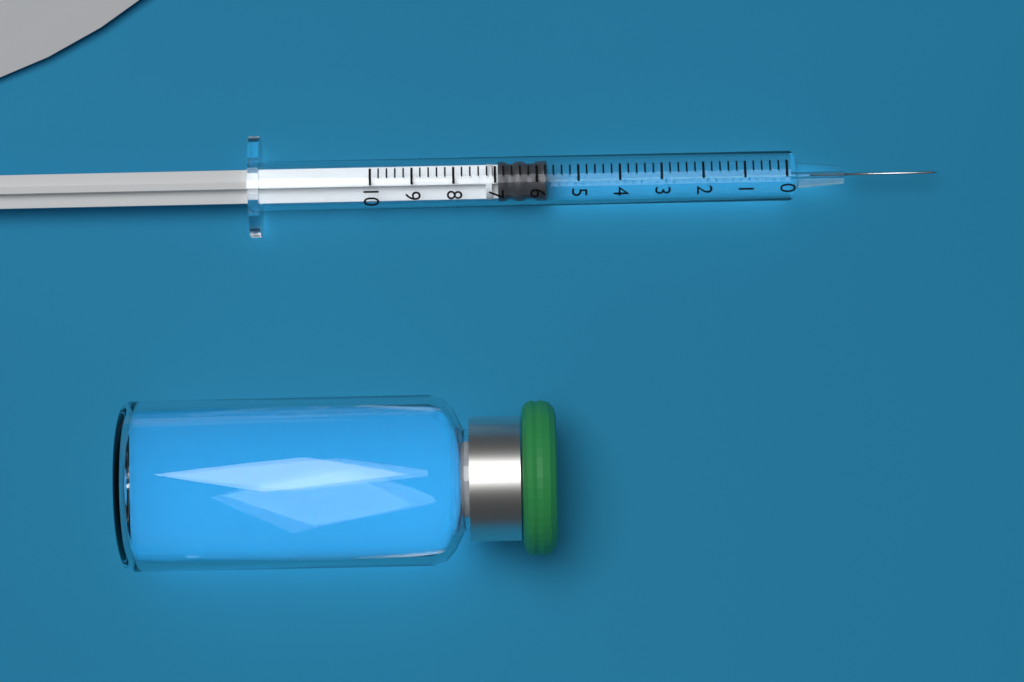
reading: 5.8 (no unit)
